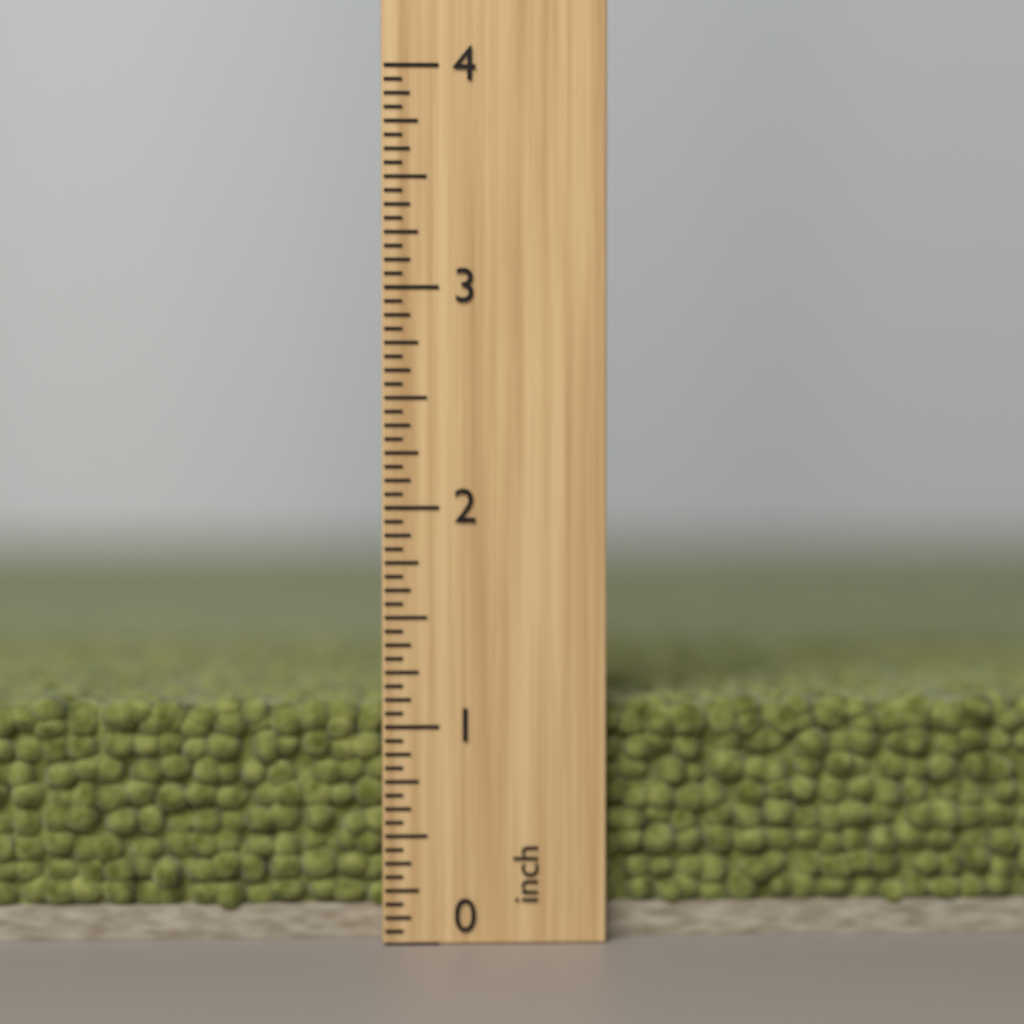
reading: 1.1250 inch
